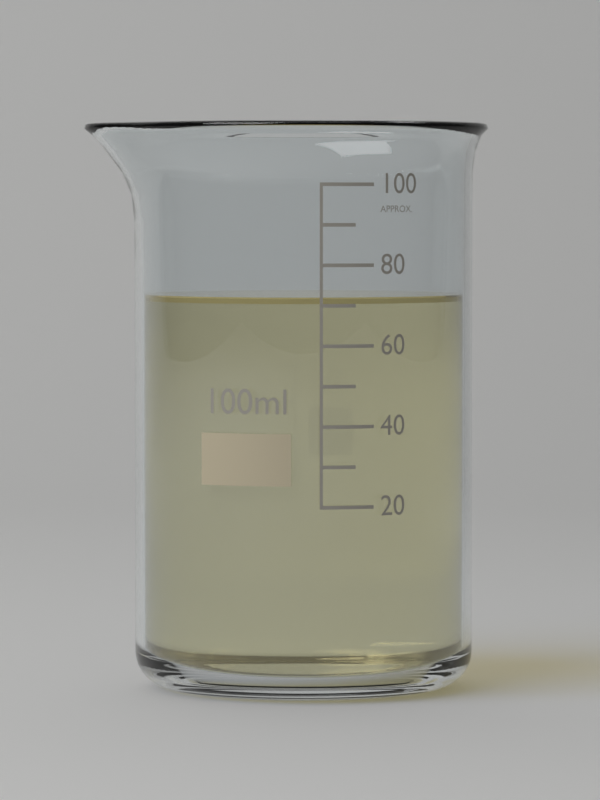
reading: 72 ml
